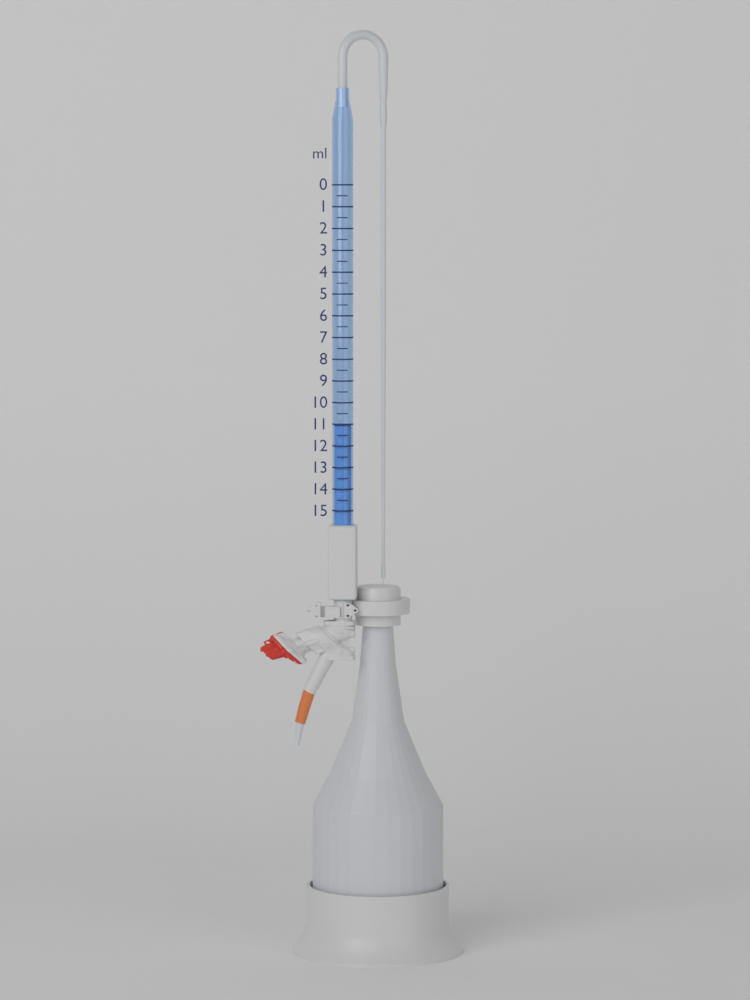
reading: 11.0 ml
